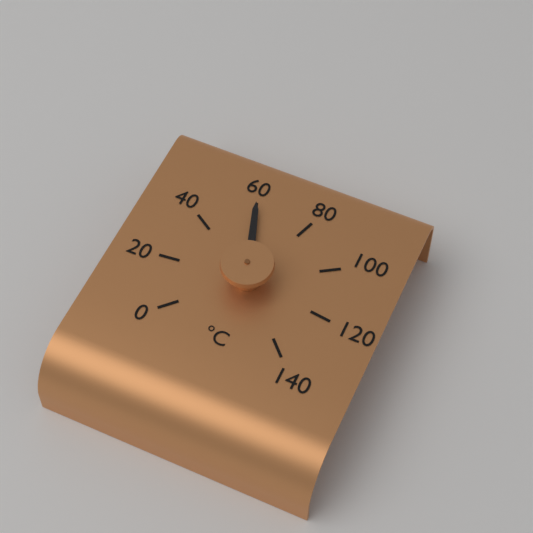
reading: 60 °C
